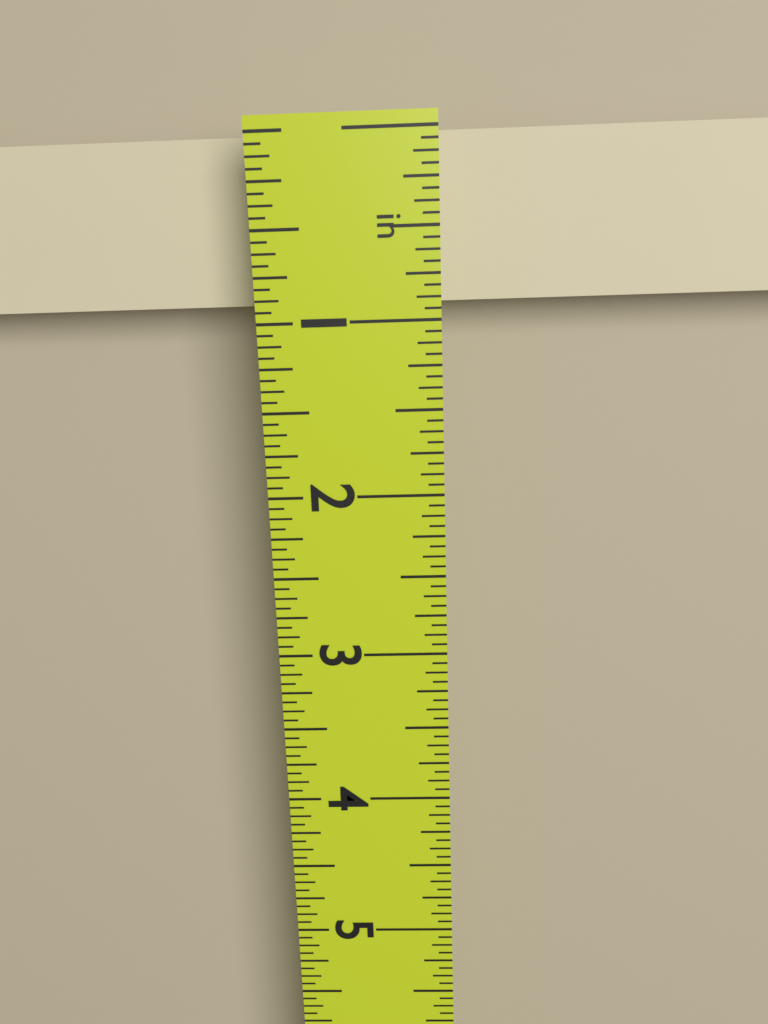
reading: 0.9375 in
